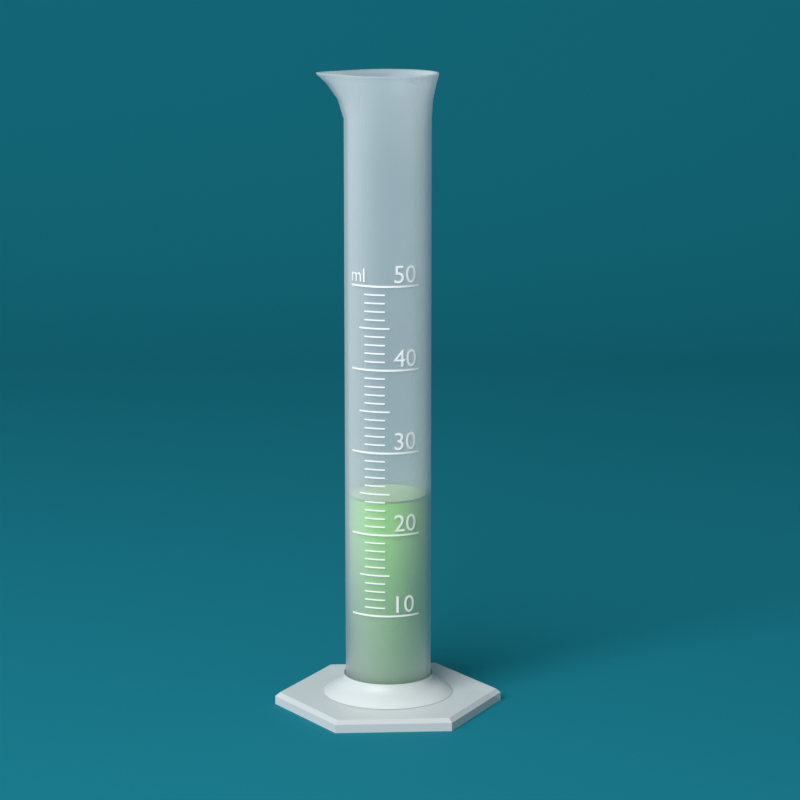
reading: 24 ml
